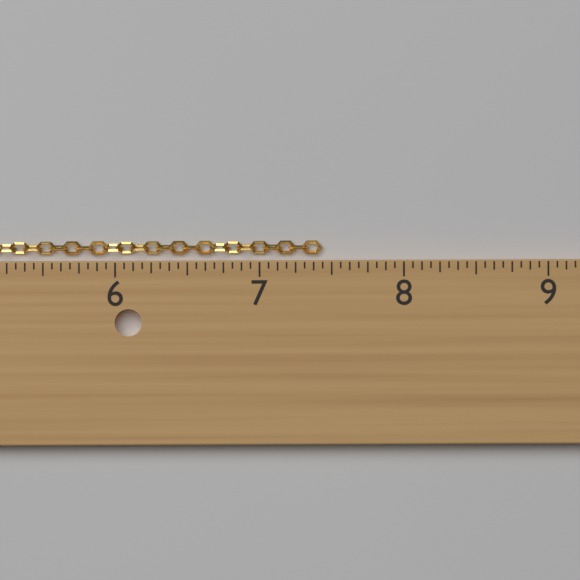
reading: 7.4375 in
